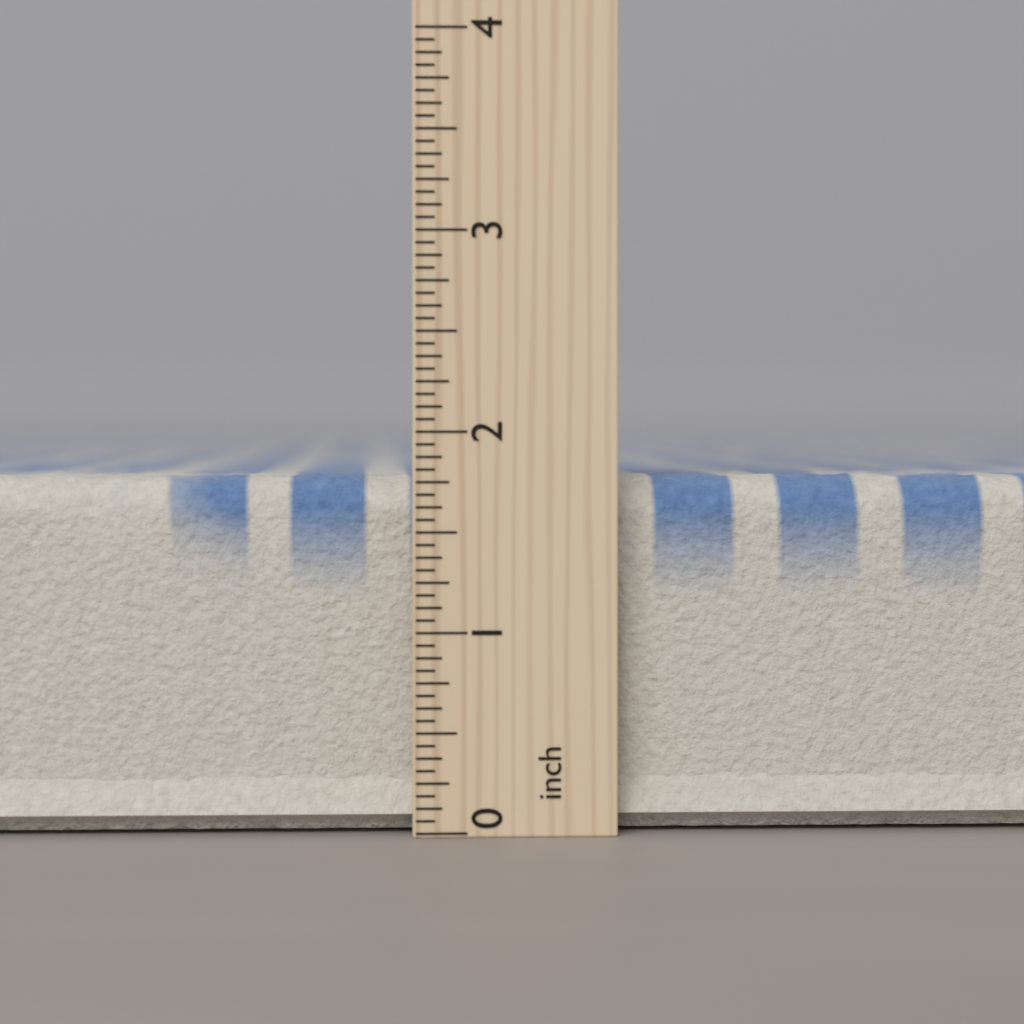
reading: 1.8750 inch
